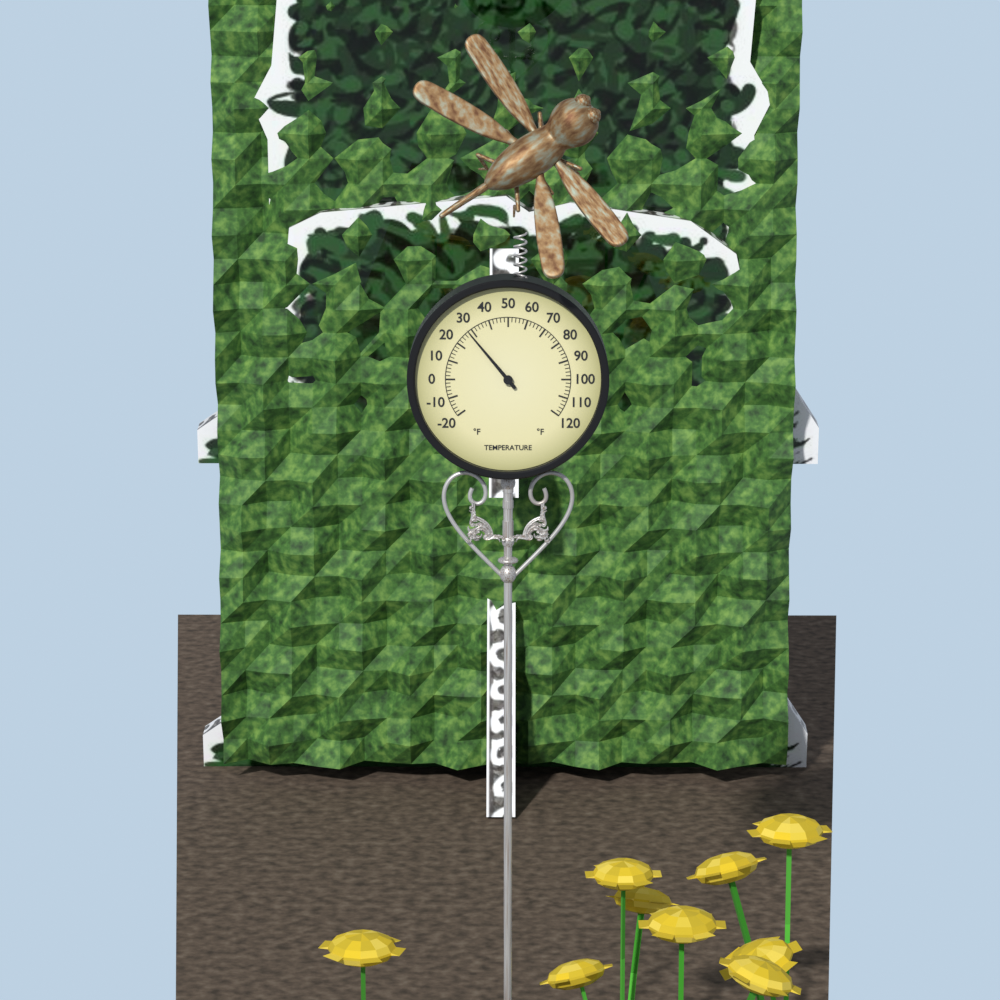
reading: 28 °F
